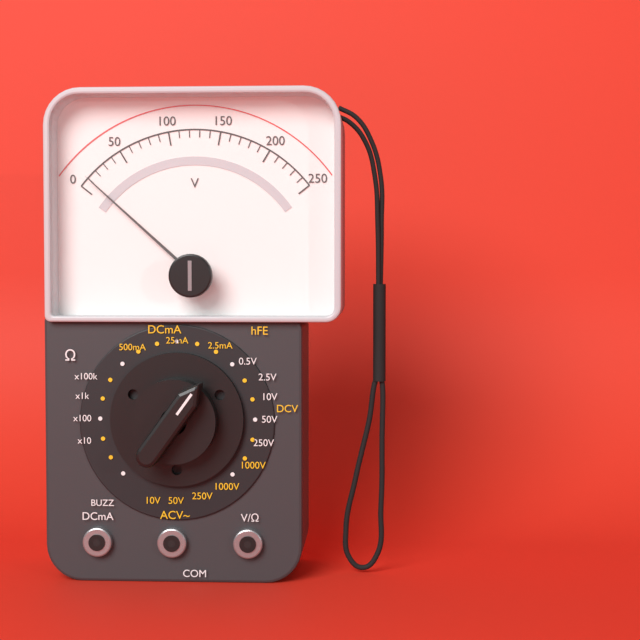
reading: 10 V
